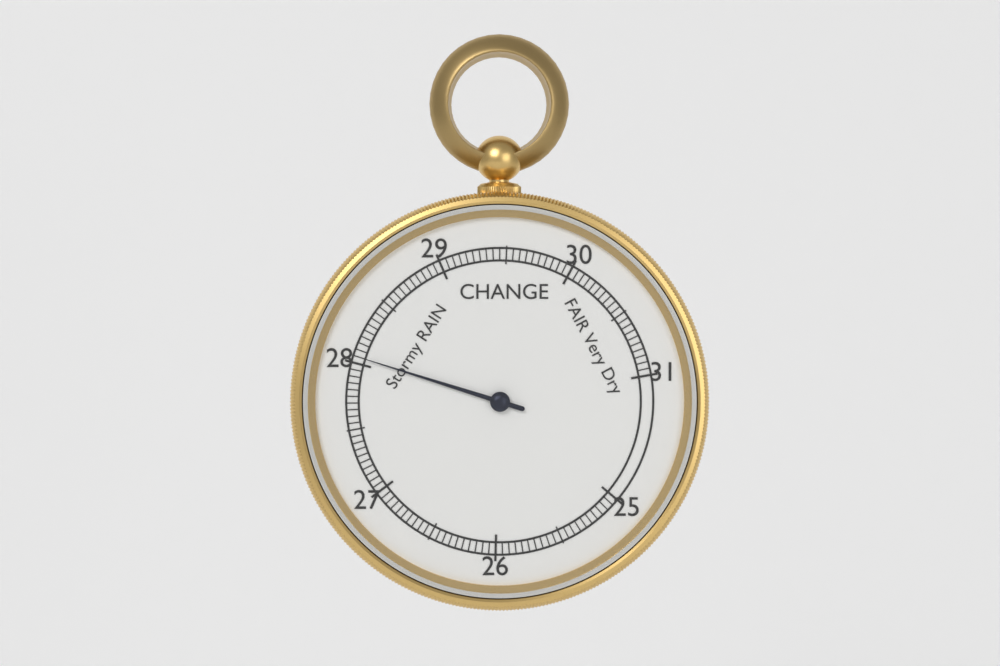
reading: 28.05 inHg
